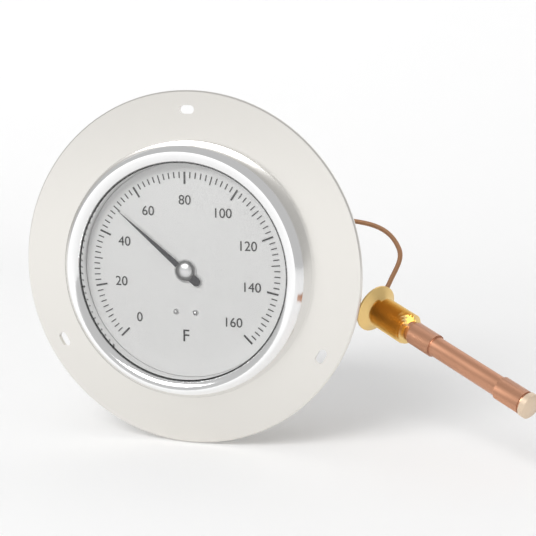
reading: 50 °F
